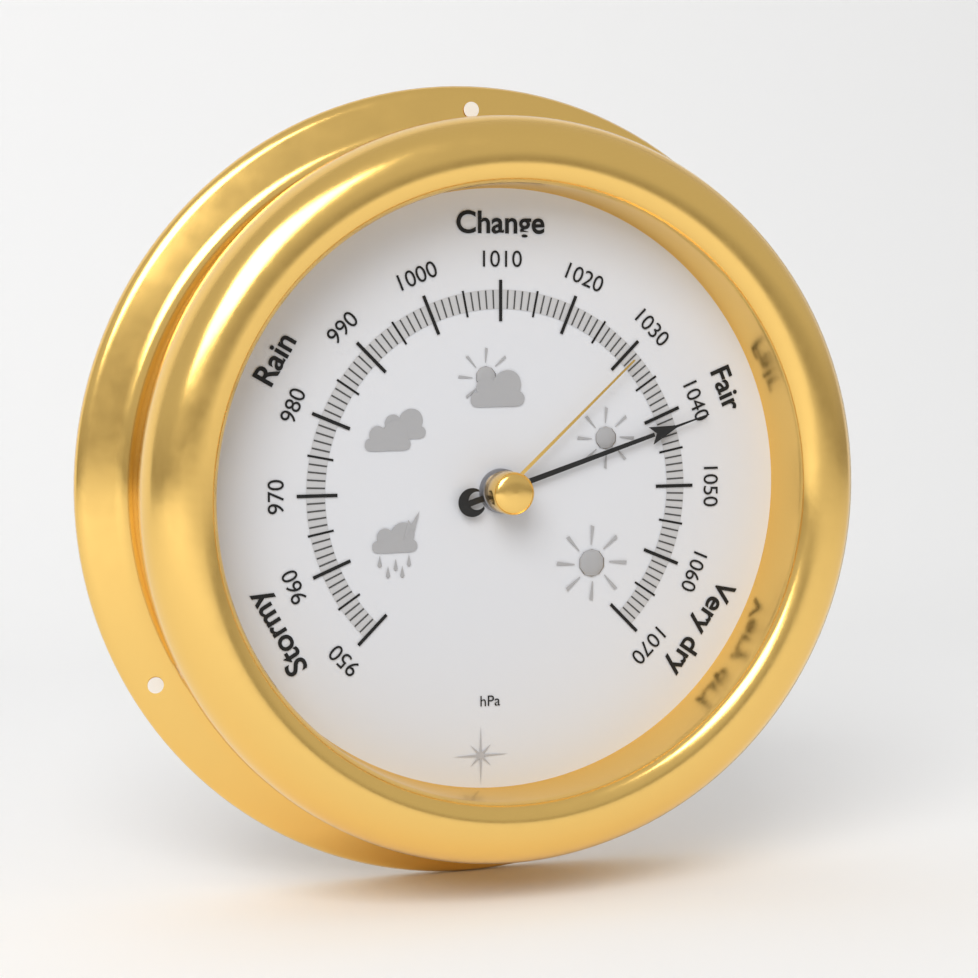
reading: 1042 hPa
